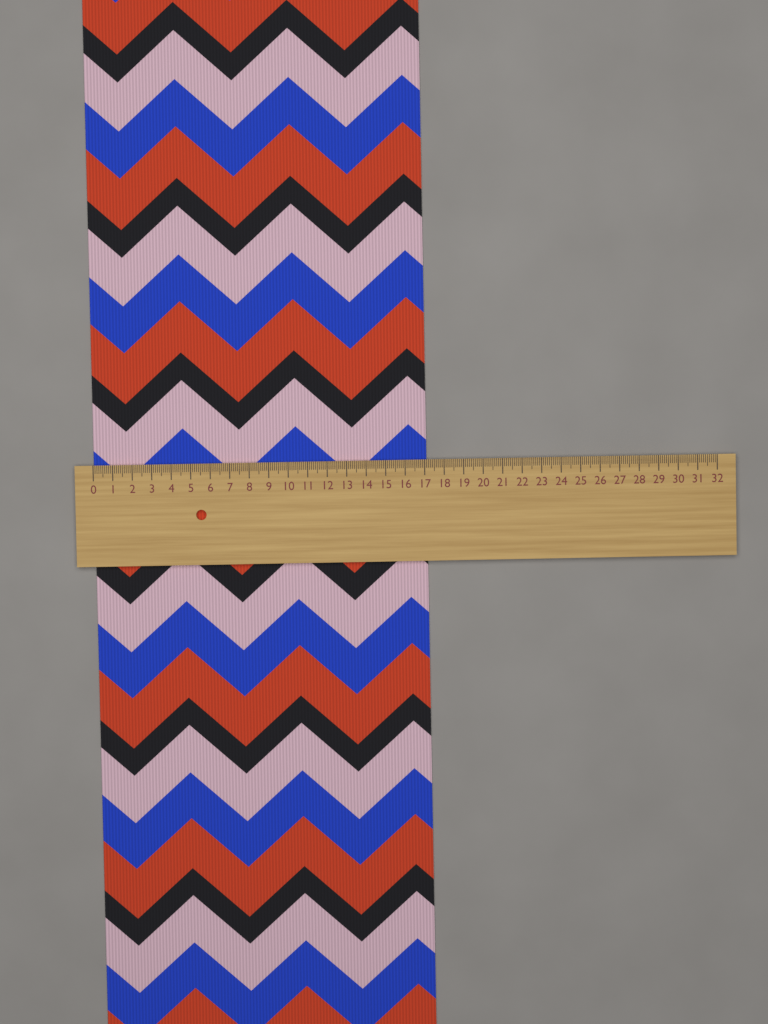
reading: 17.1 (no unit)
